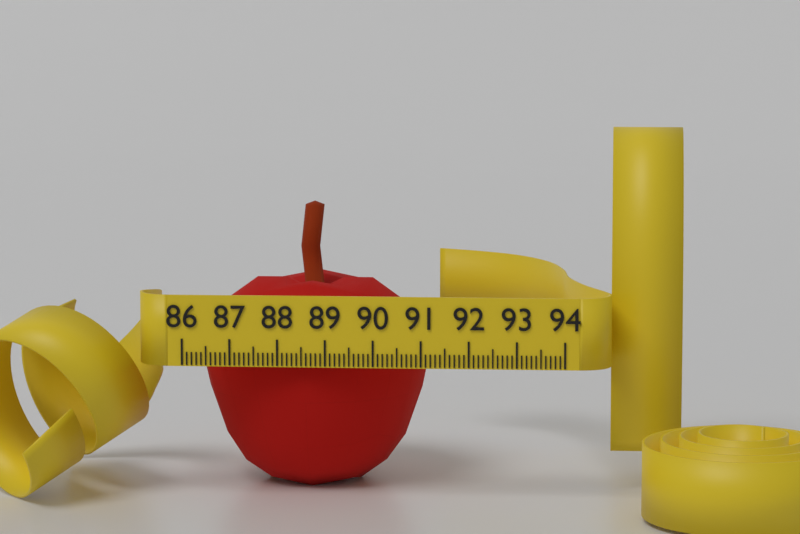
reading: 91.1 (no unit)
